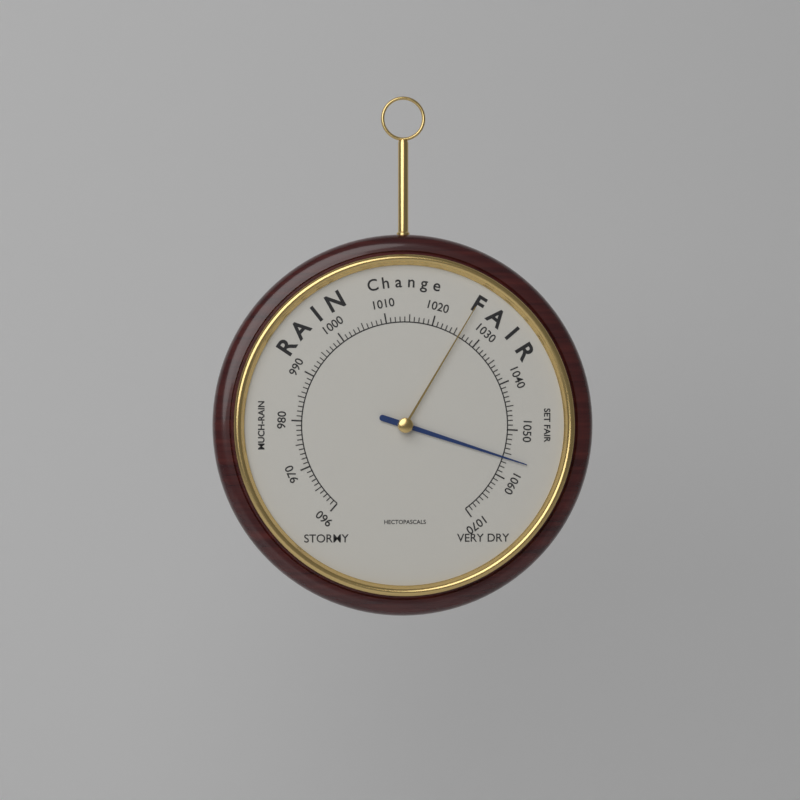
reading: 1056 hPa
